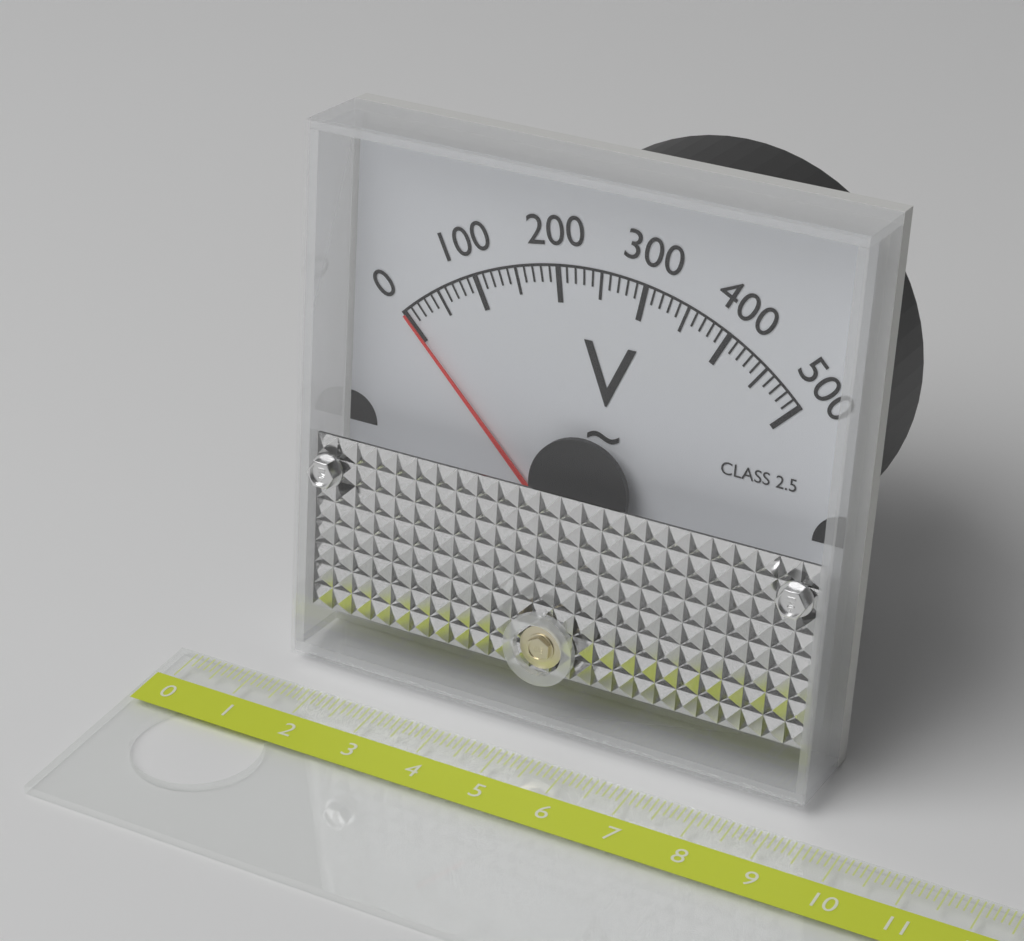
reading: 0 V
